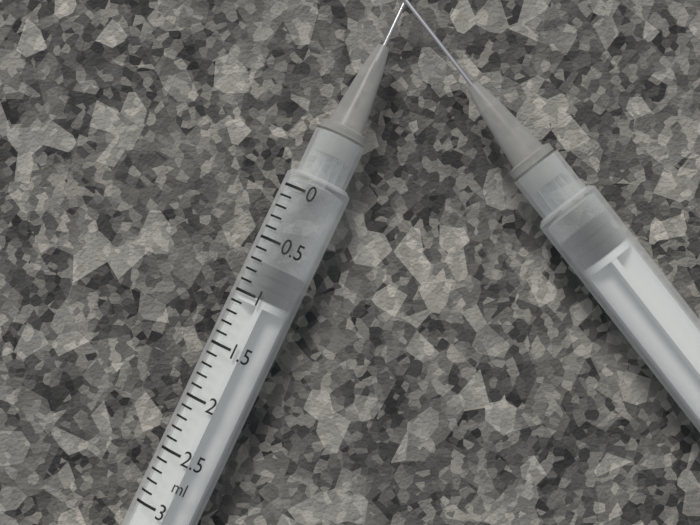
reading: 0.7 ml
